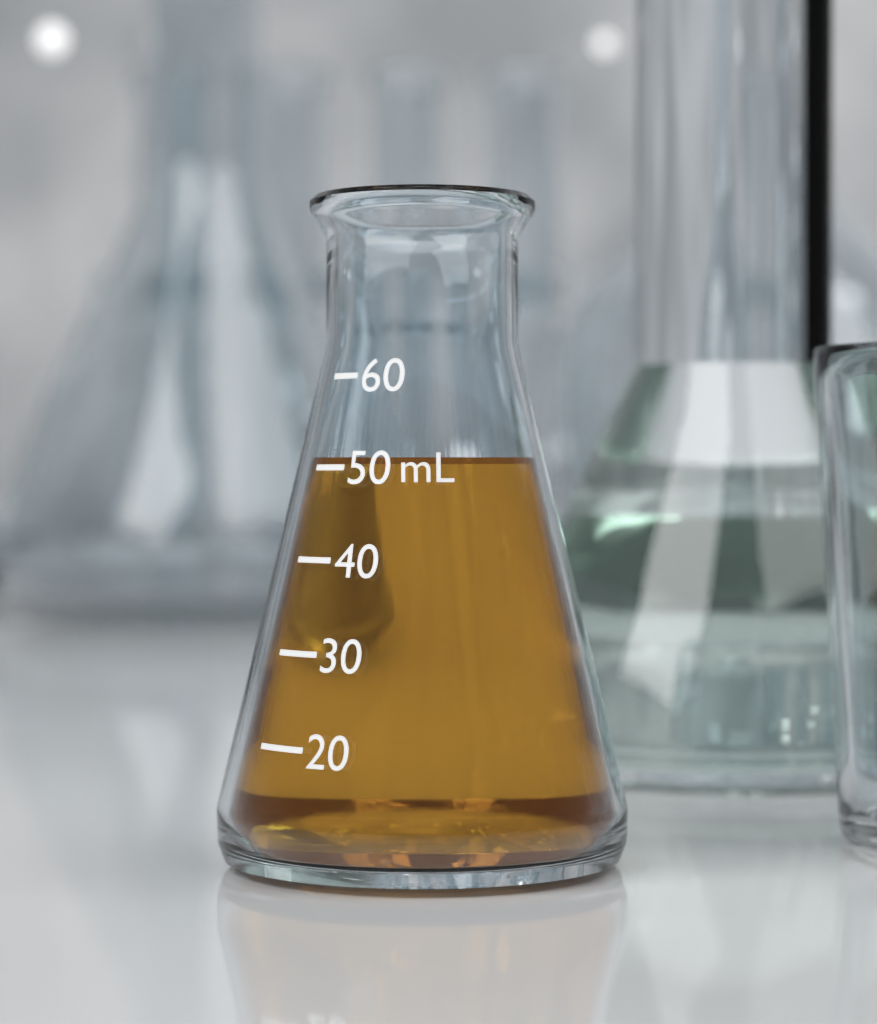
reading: 51 mL
